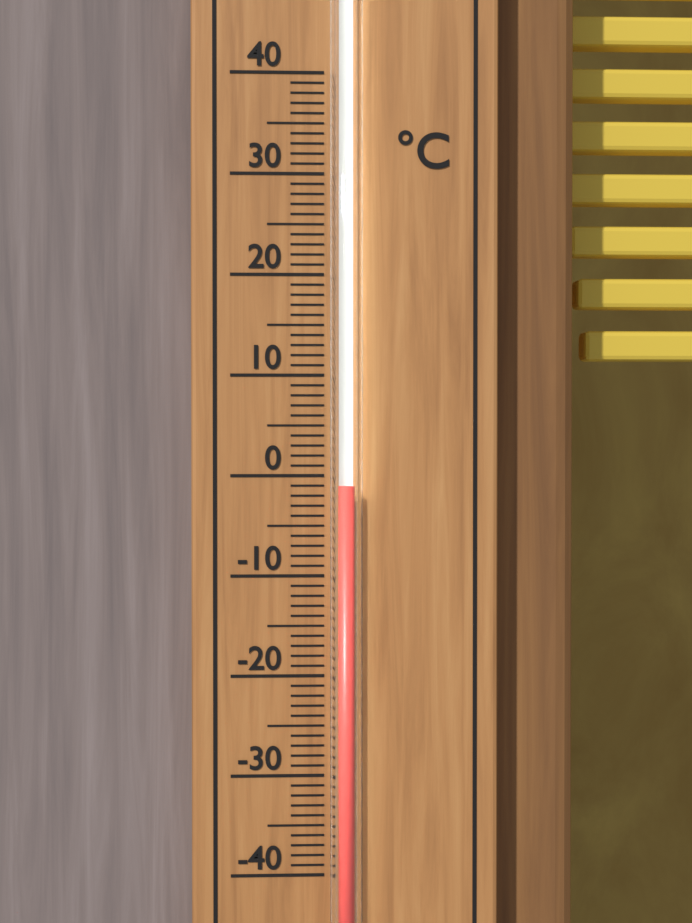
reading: -1 °C
